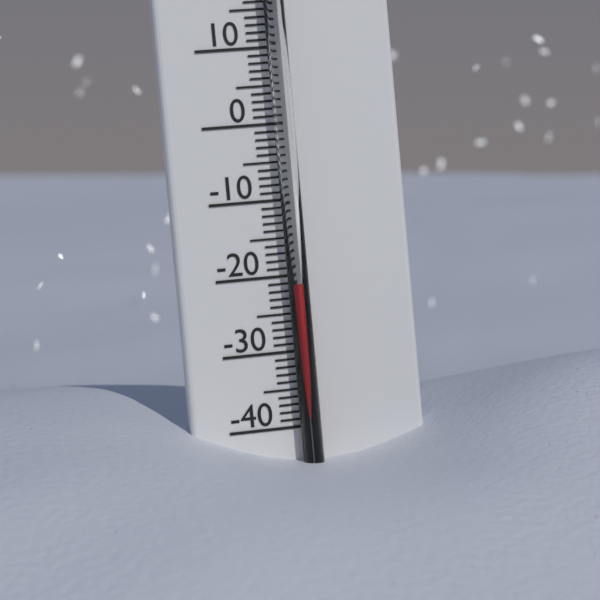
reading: -21 °C
